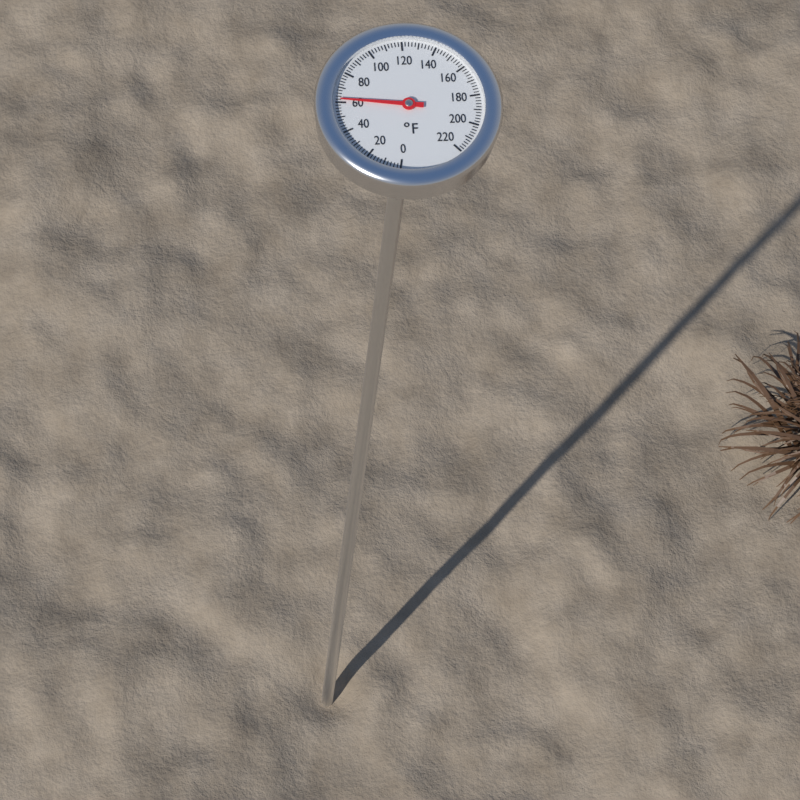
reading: 62 °F
